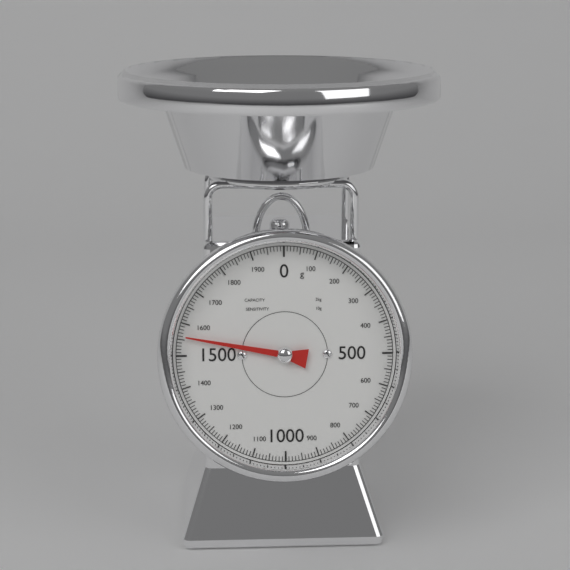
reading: 1560 g
